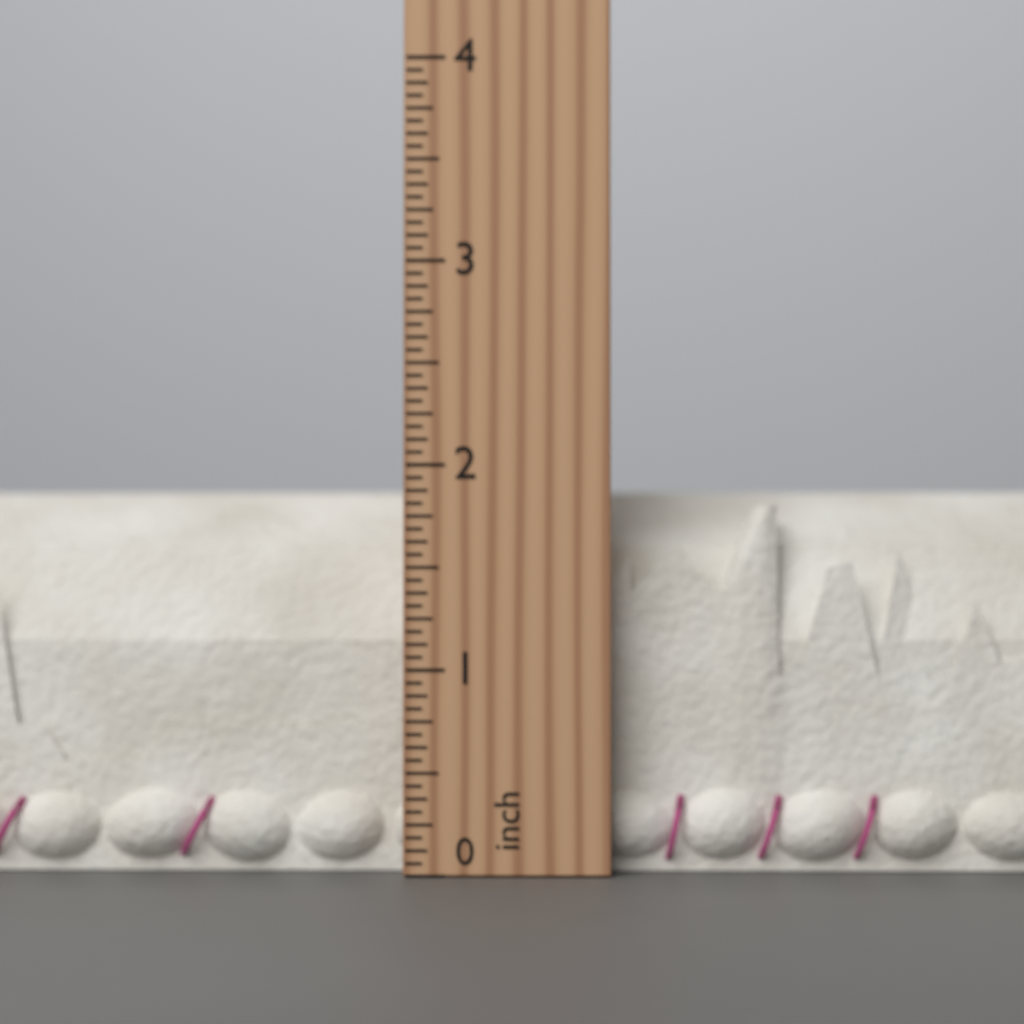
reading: 1.9375 inch
